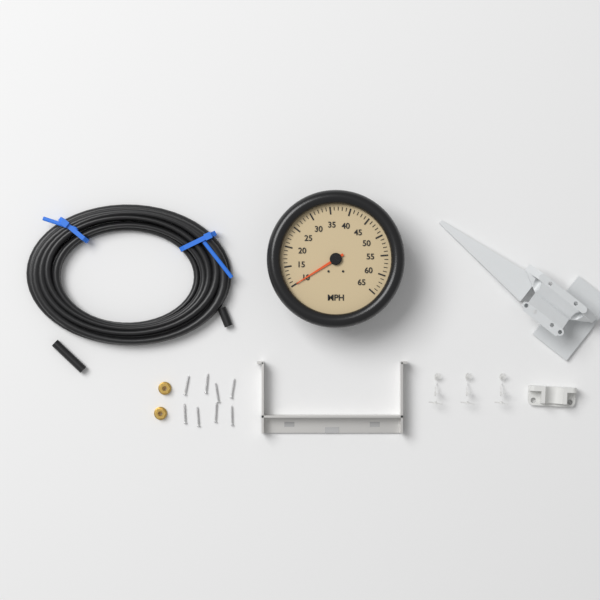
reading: 10 MPH
